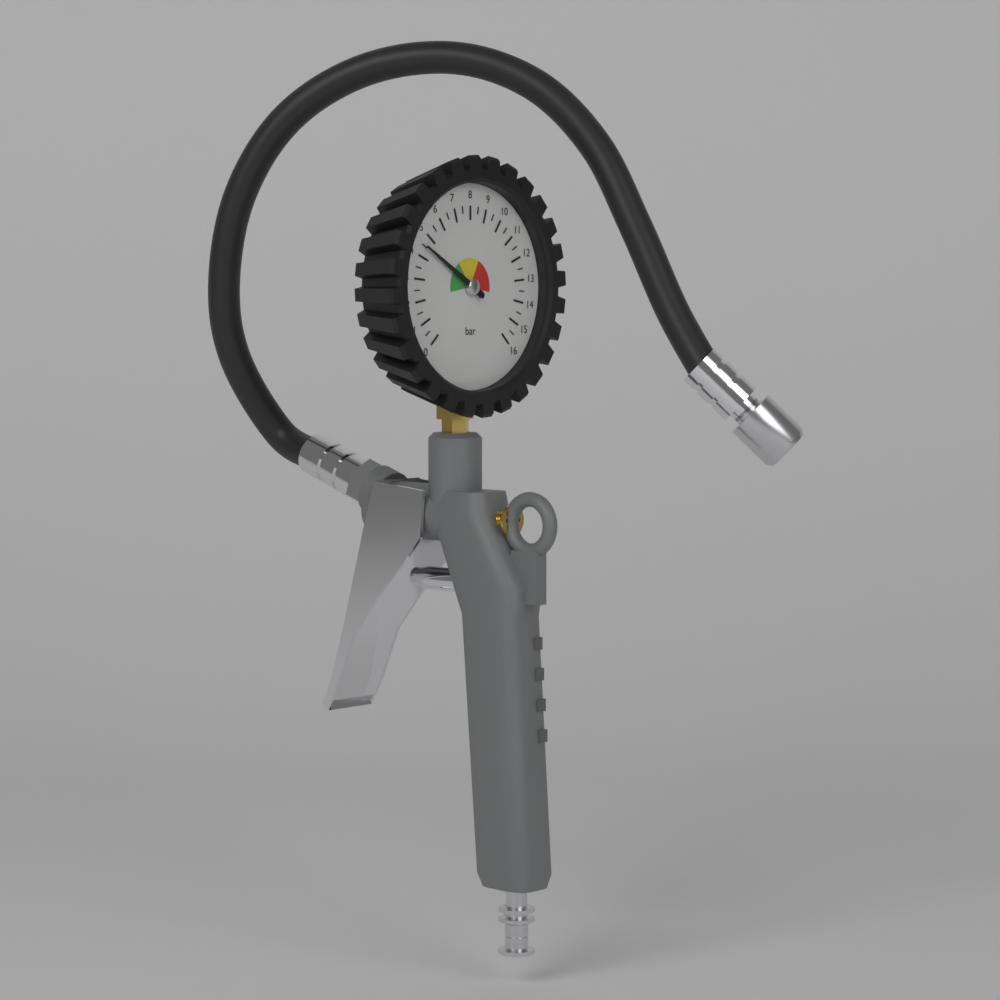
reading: 4.5 bar
